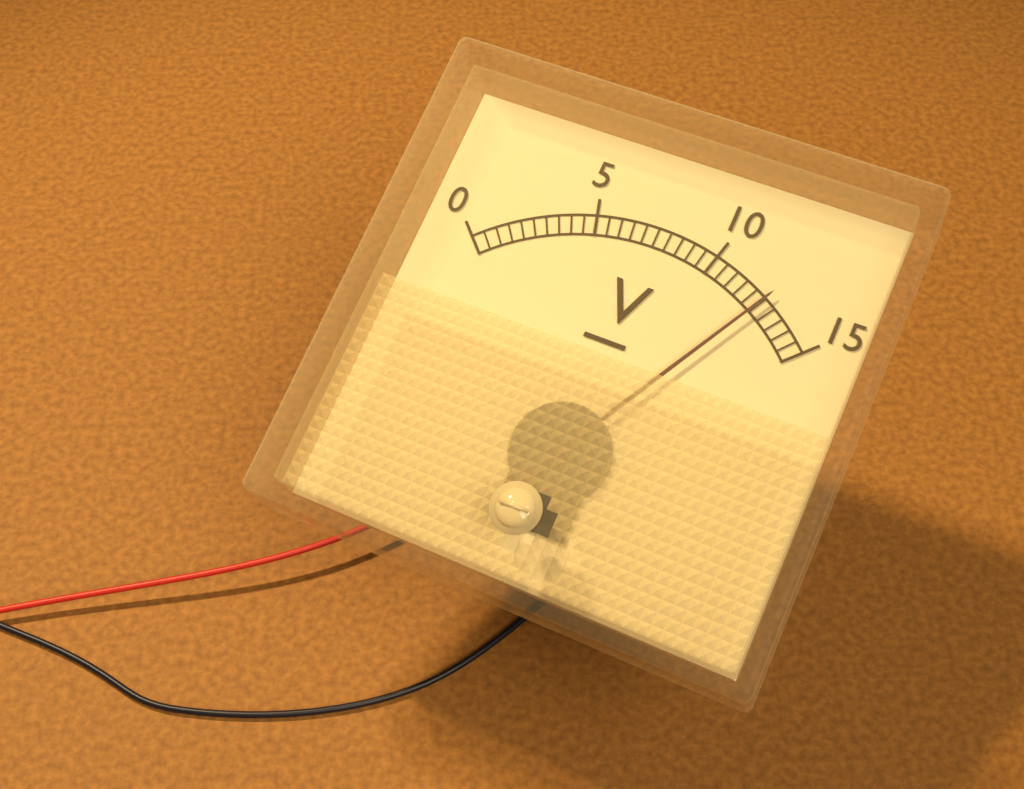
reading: 12.5 V
